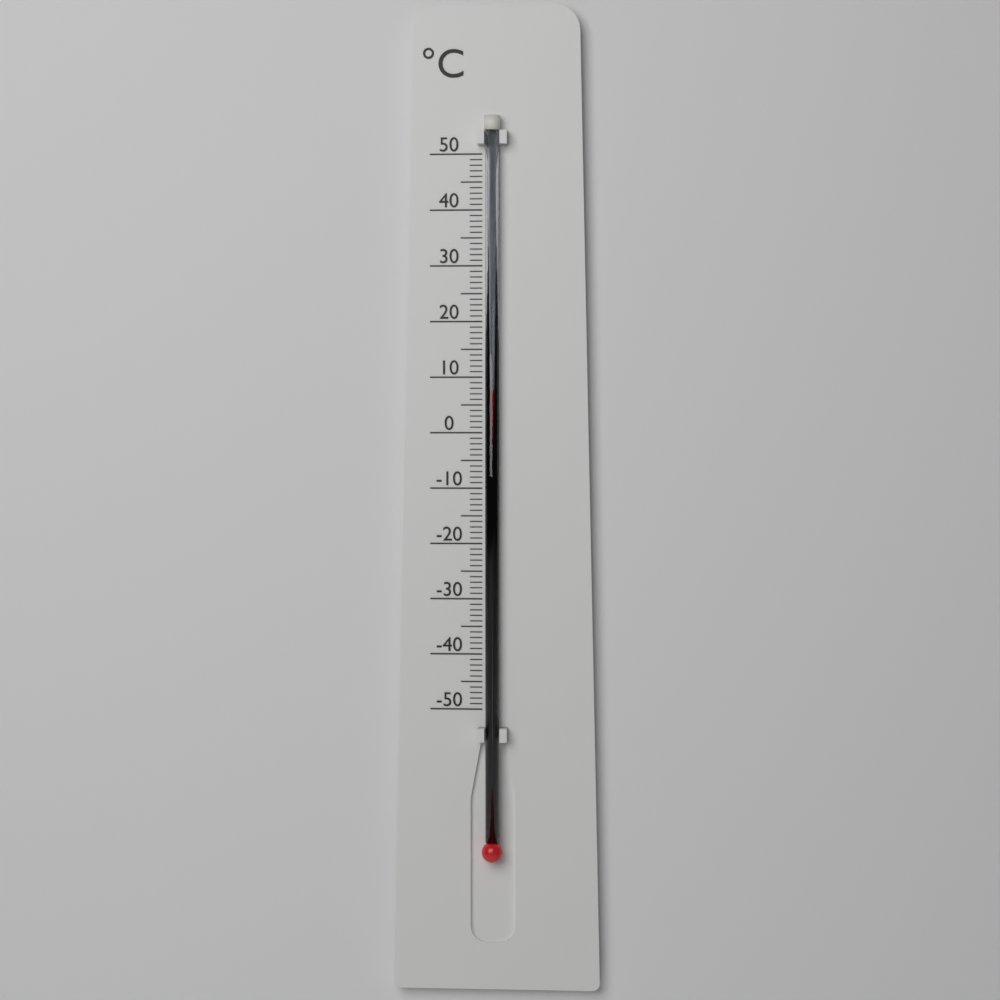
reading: 8 °C
